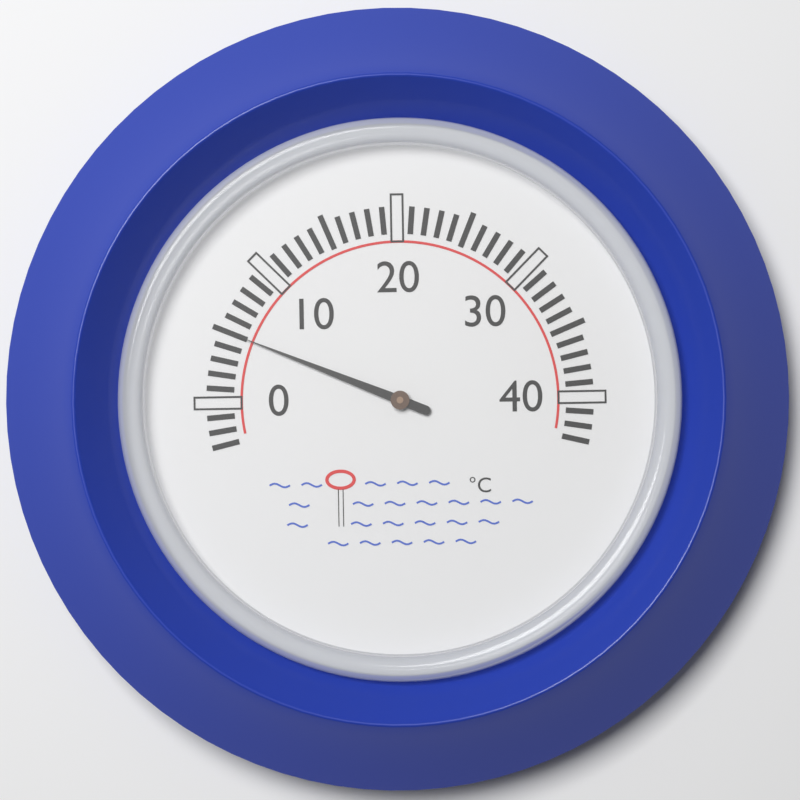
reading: 5 °C
